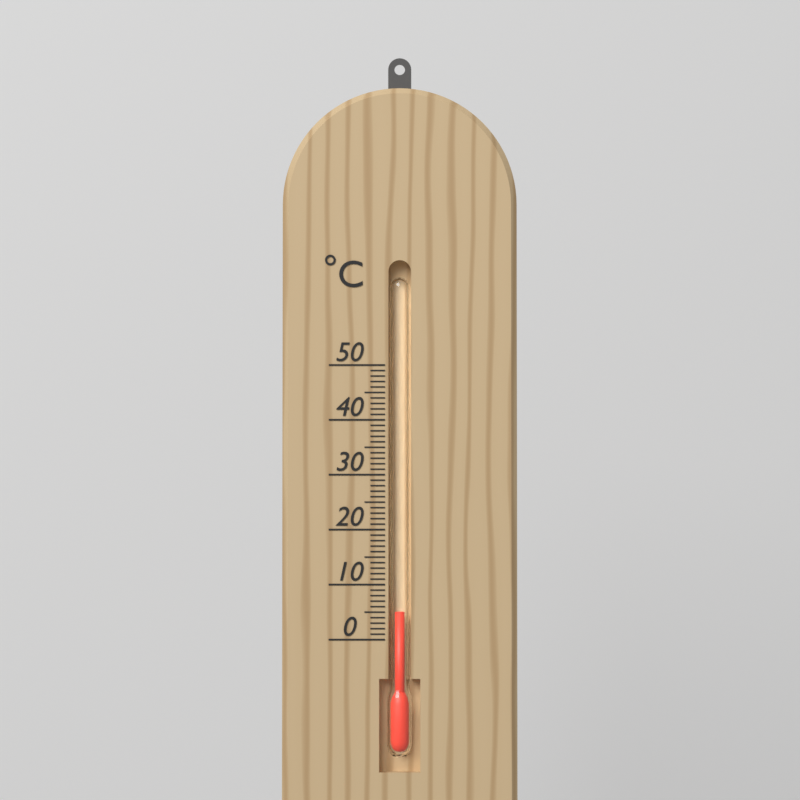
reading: 5 °C
